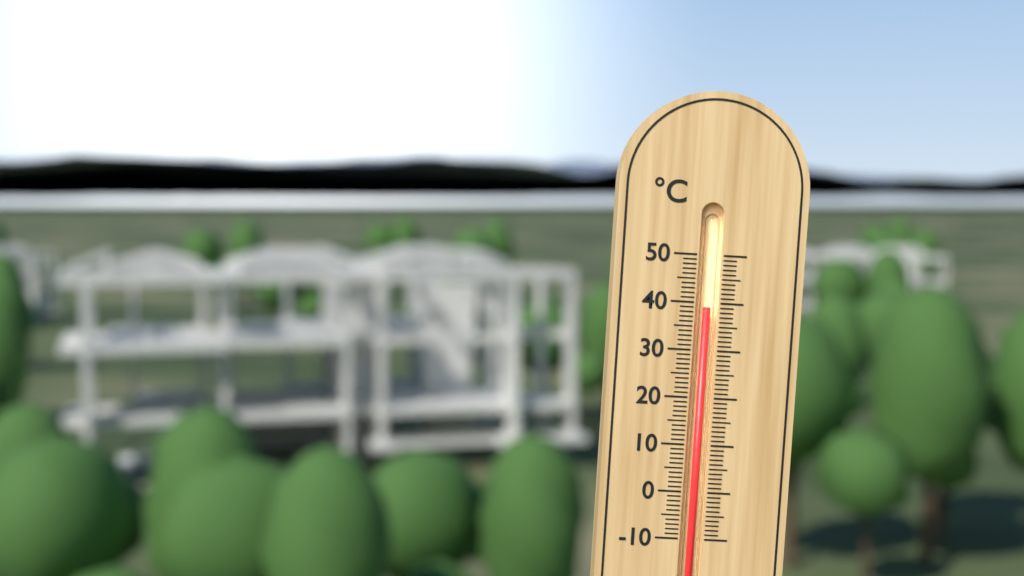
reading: 39 °C
